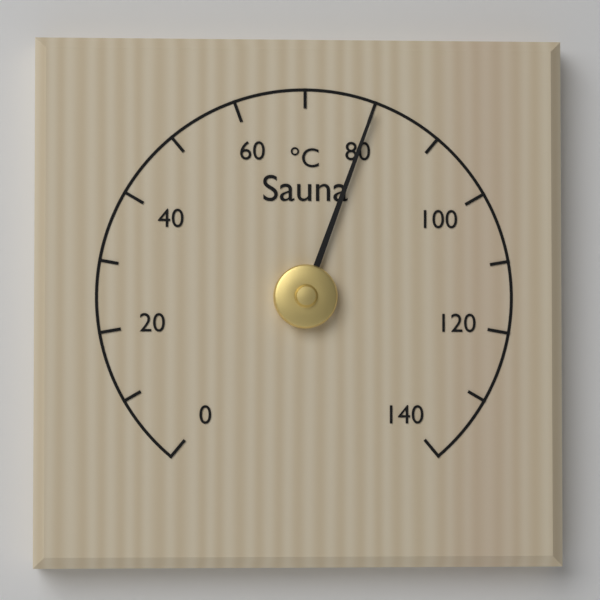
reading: 80 °C
